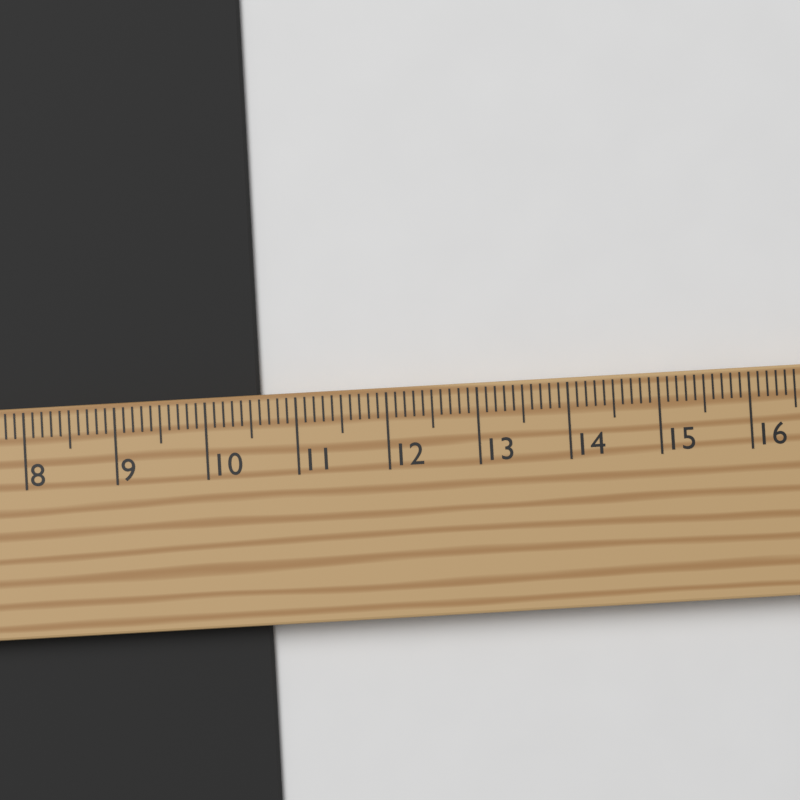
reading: 10.6 cm
